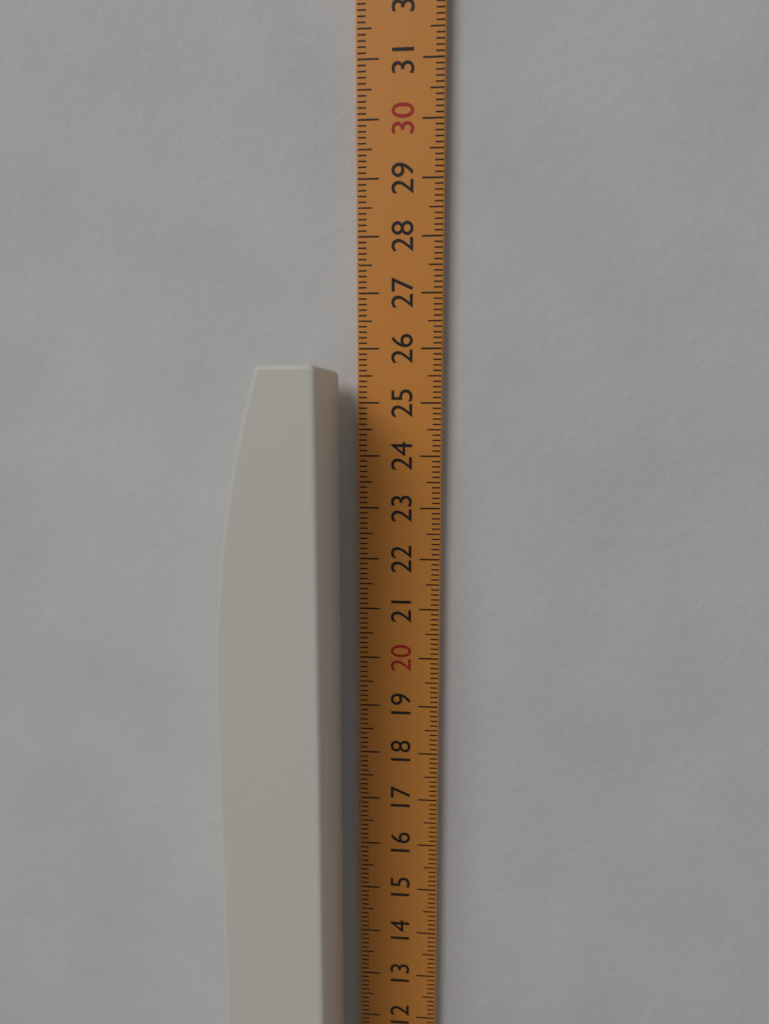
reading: 25.6 cm
